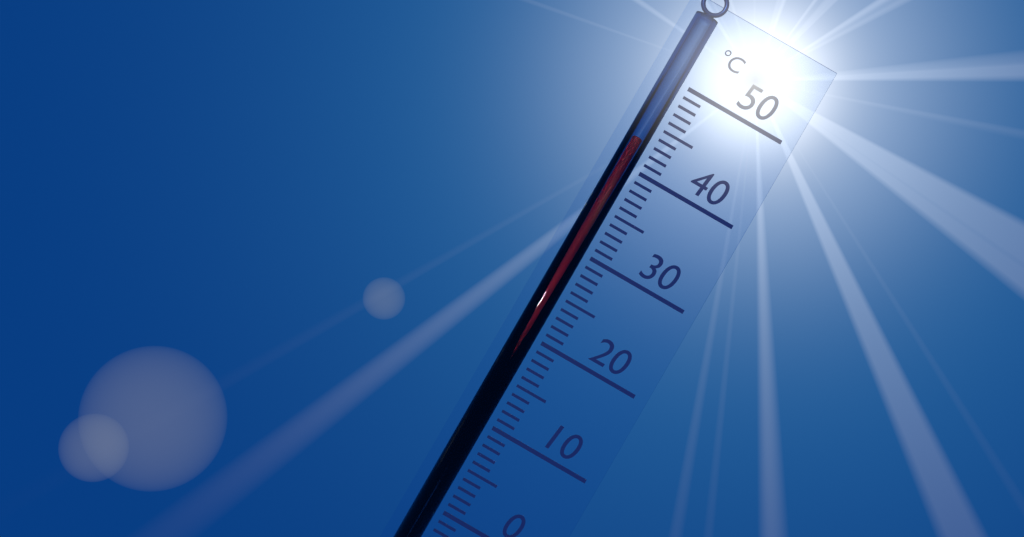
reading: 43 °C
